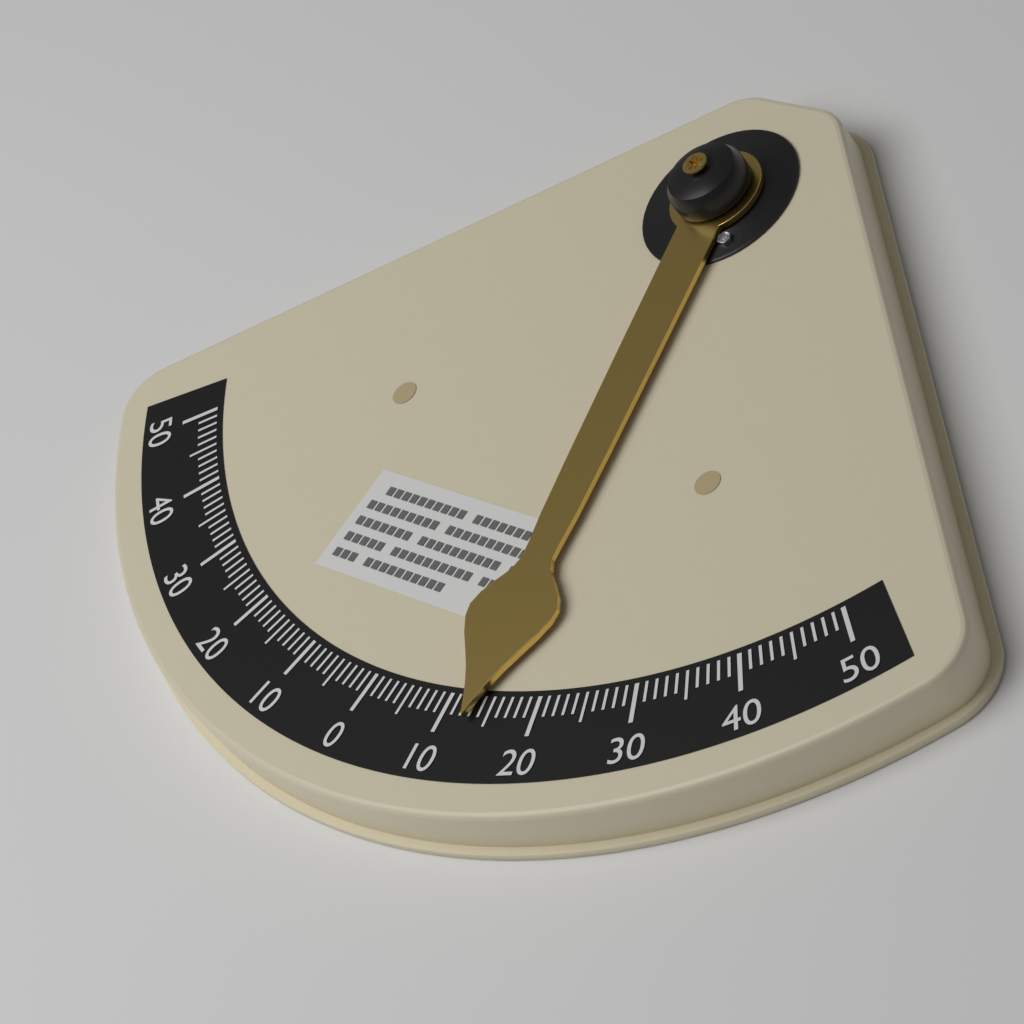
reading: 13 °
